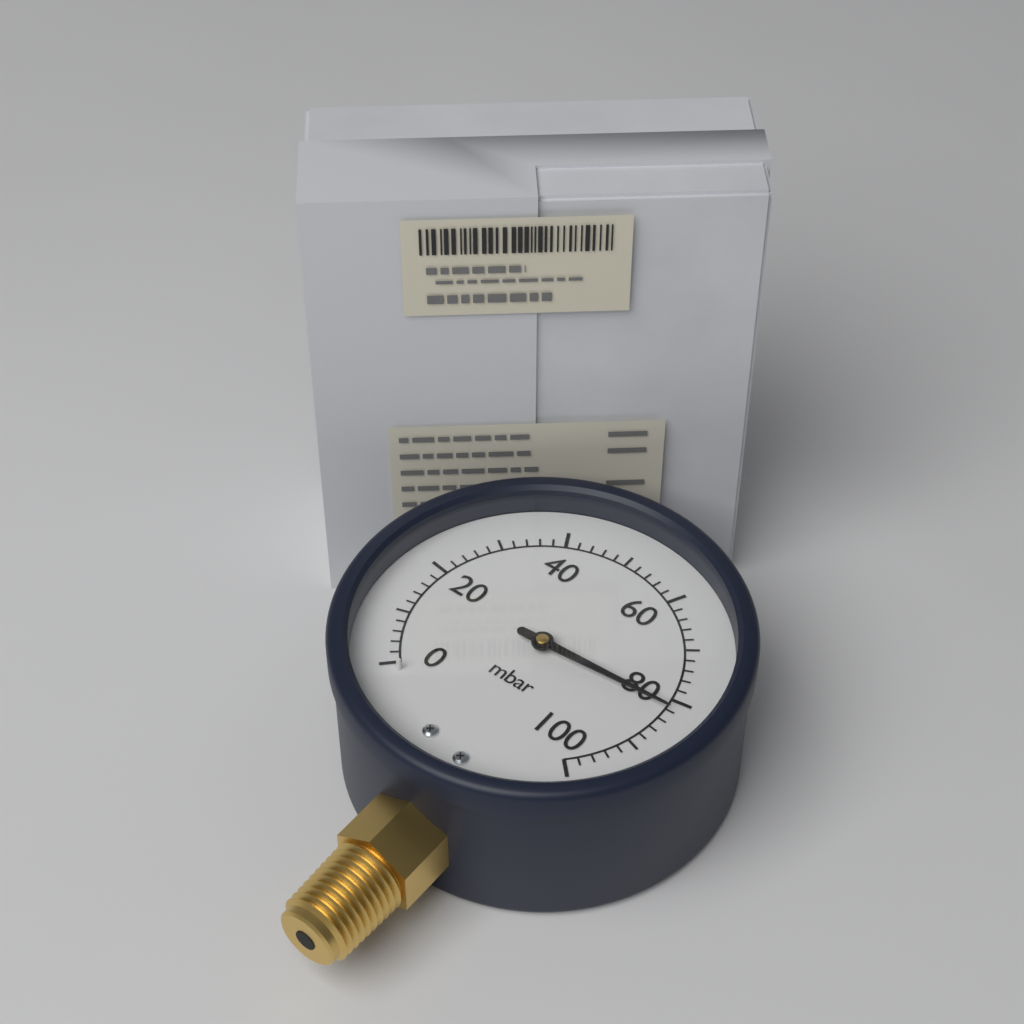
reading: 82 mbar
